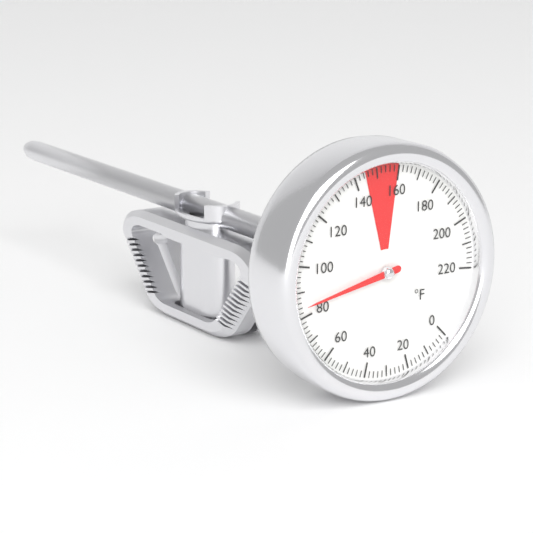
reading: 84 °F
